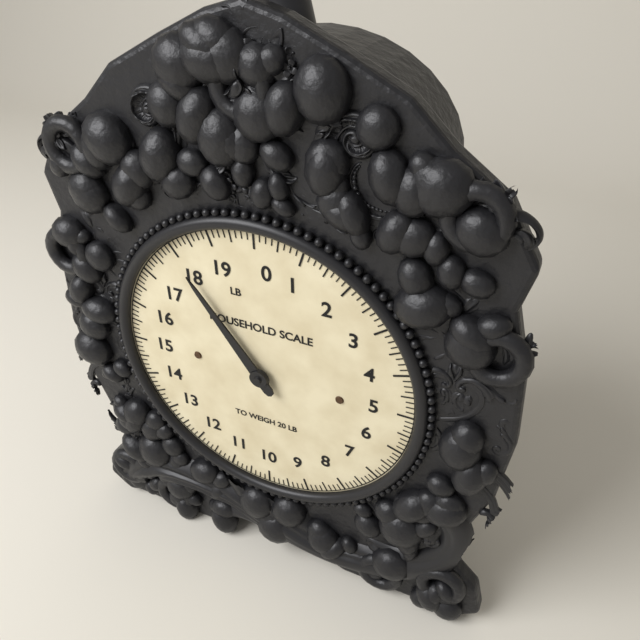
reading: 18.000 lb
